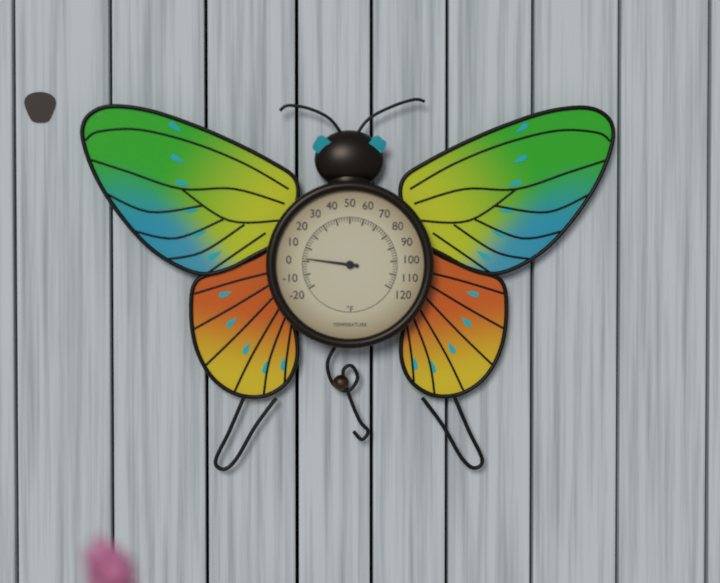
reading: 2 °F
